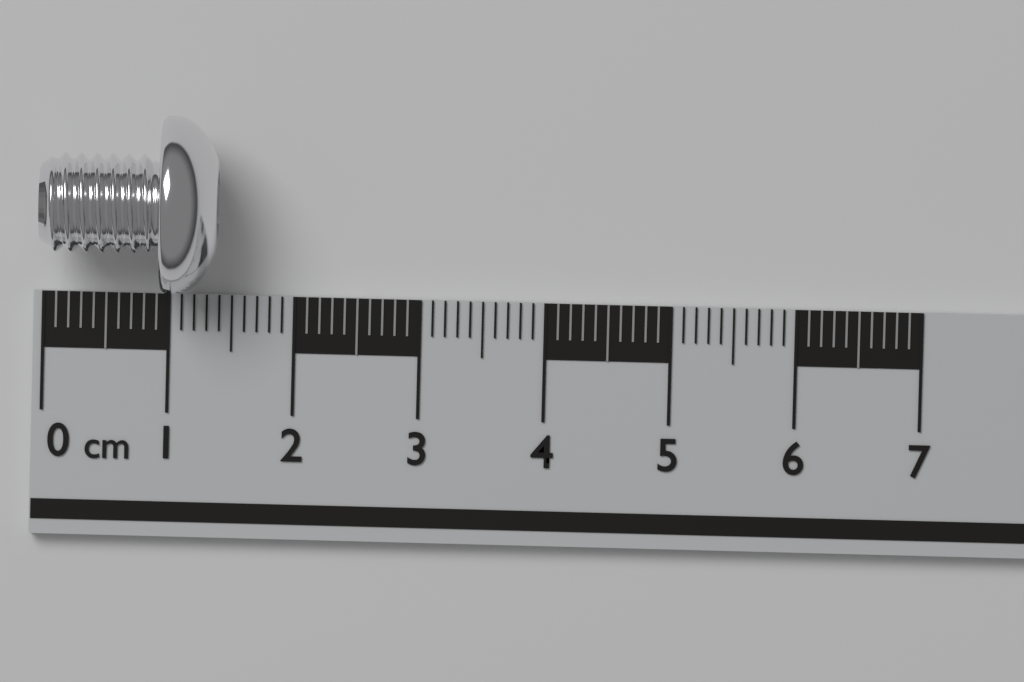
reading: 1.4 cm
